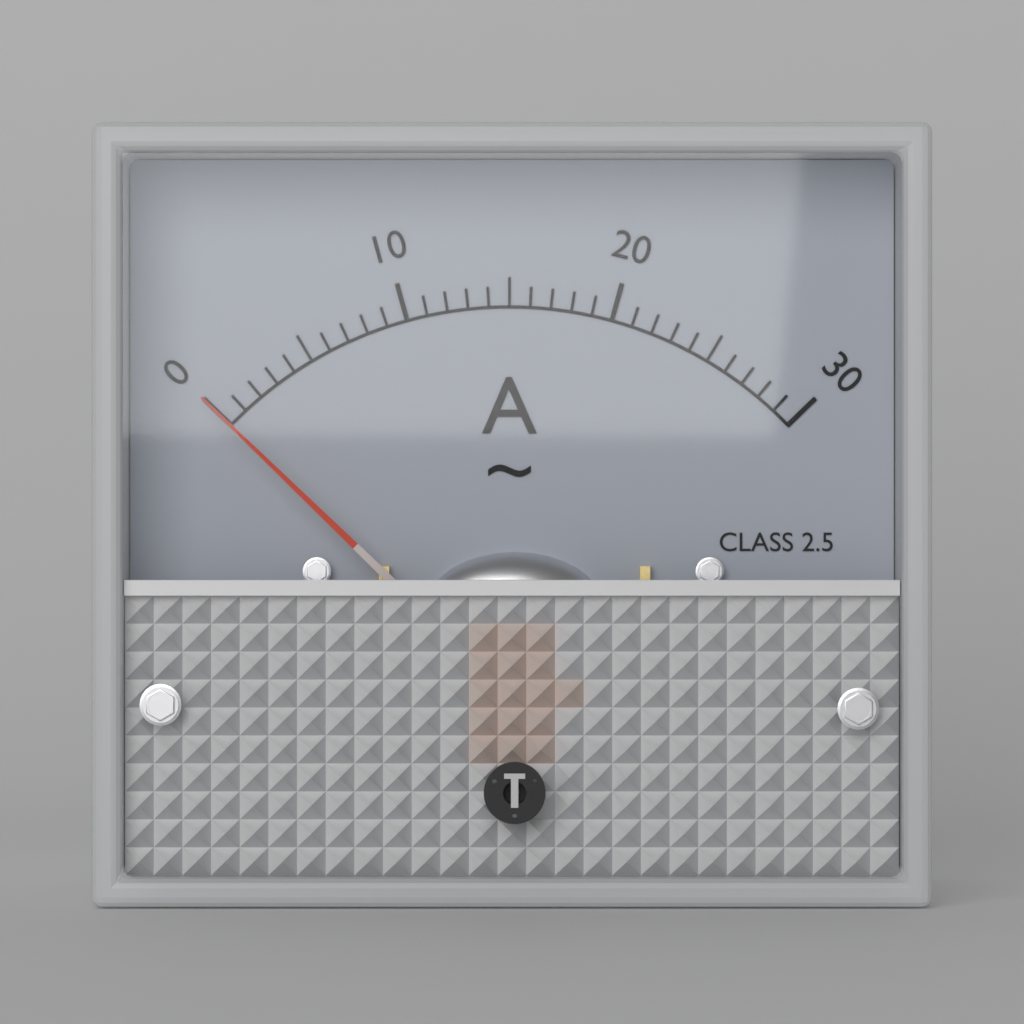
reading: 0 A
